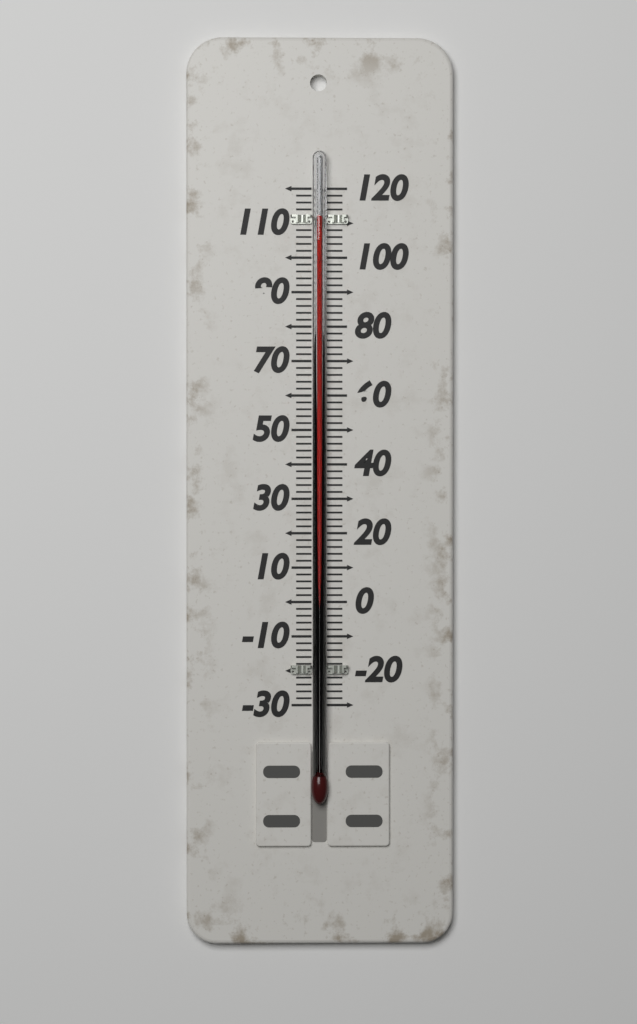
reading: 112 (no unit)
